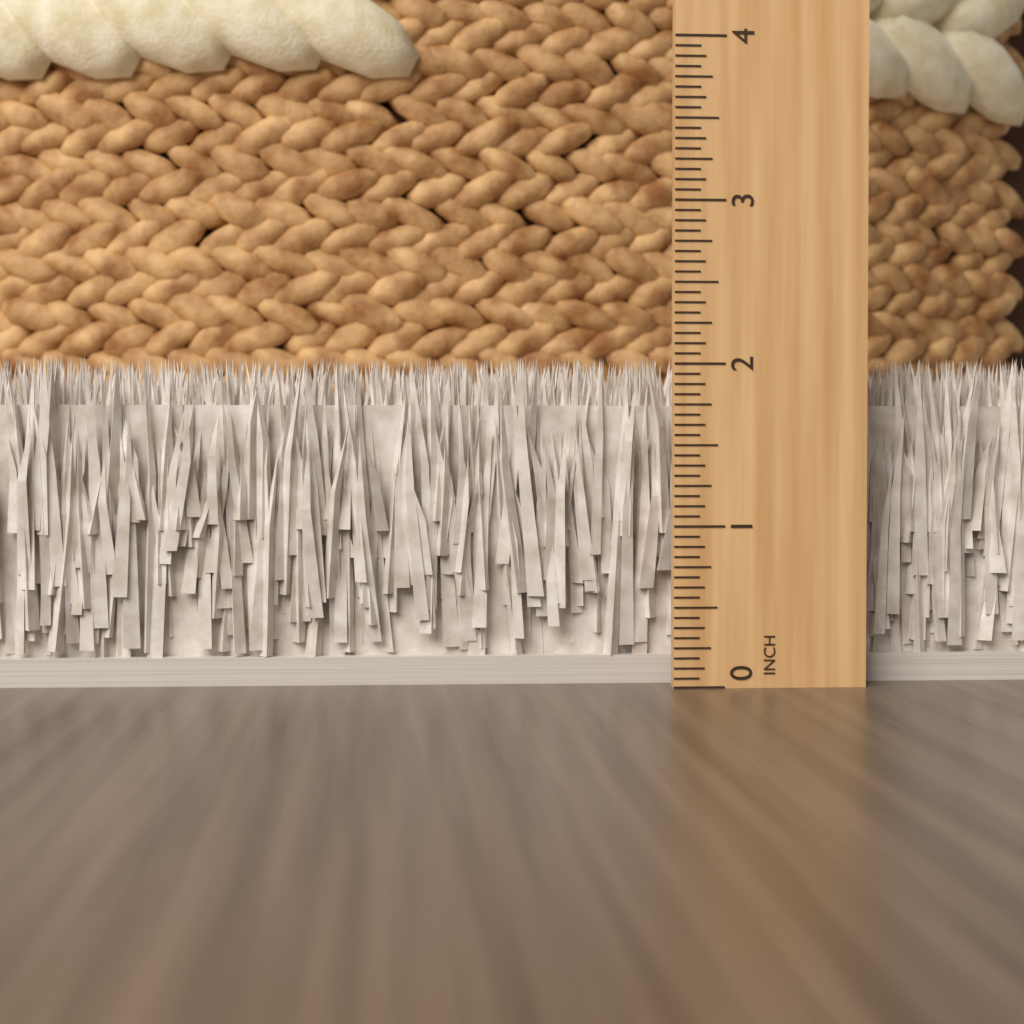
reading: 2.0625 in
